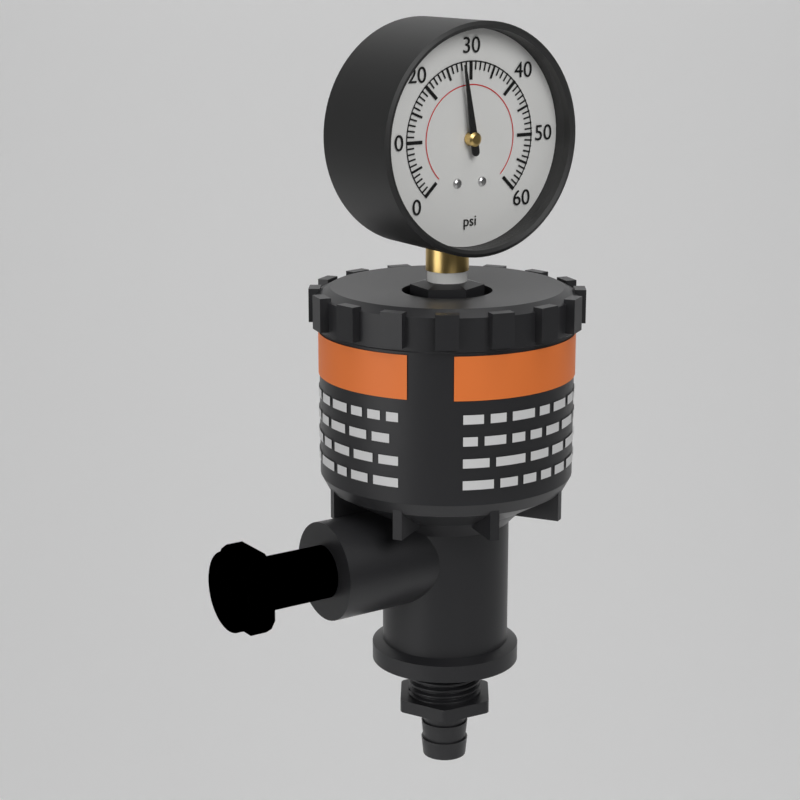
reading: 28 psi
